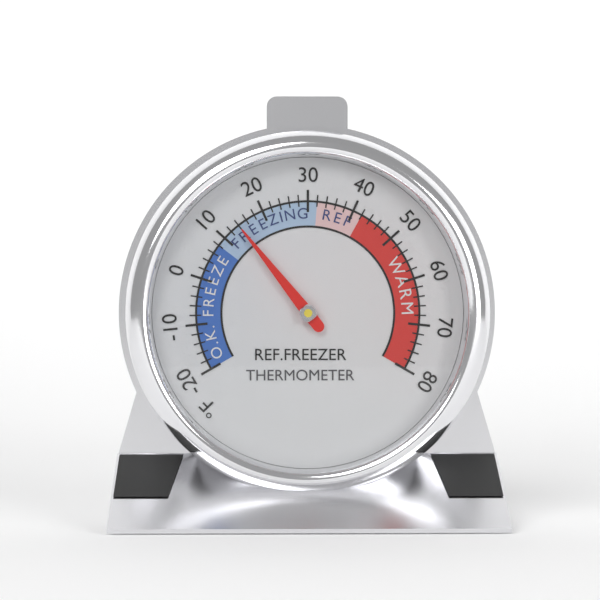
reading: 14 °F
